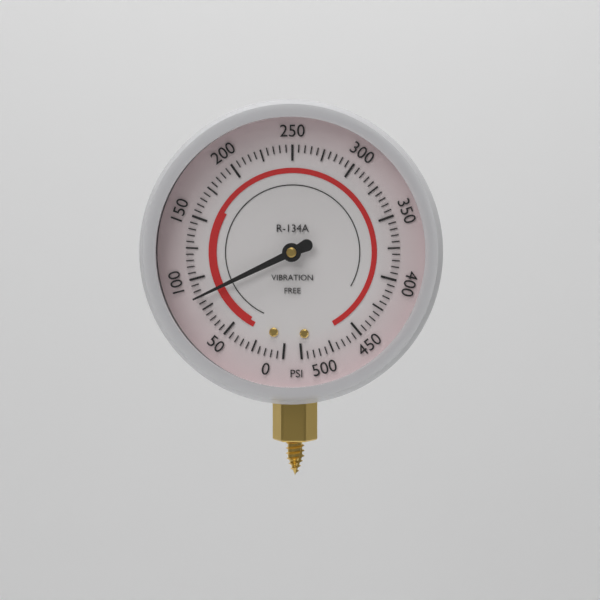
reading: 85 psi
